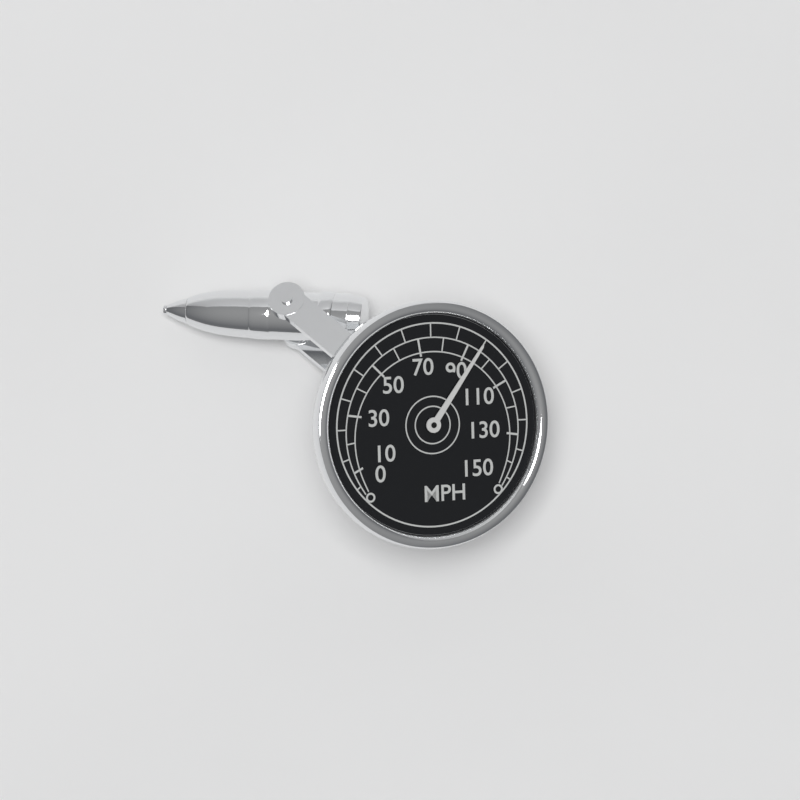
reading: 95 MPH
